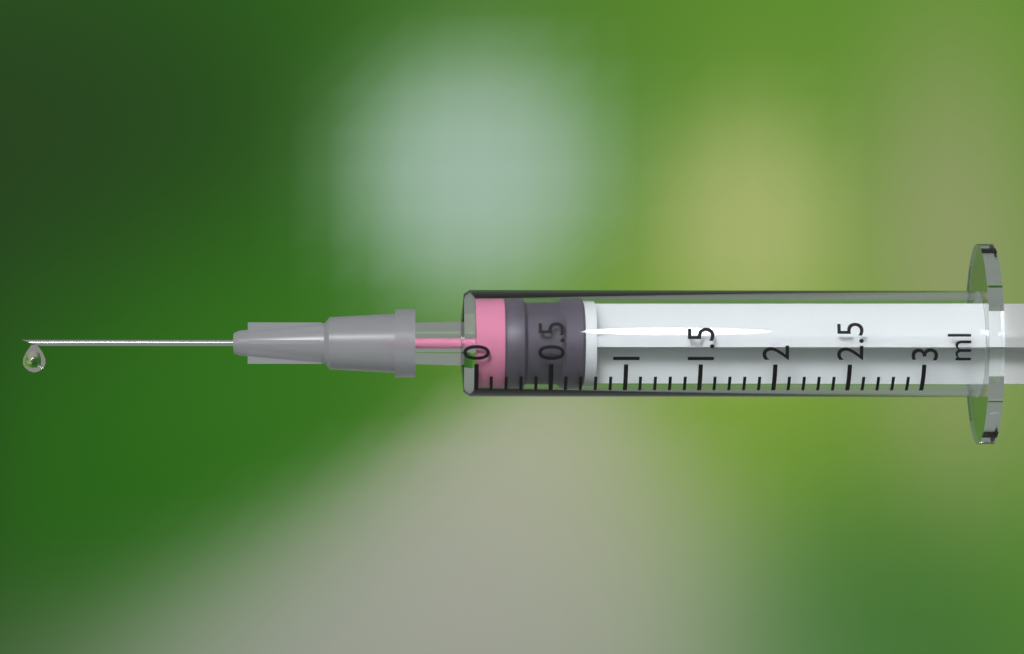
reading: 0.2 ml
